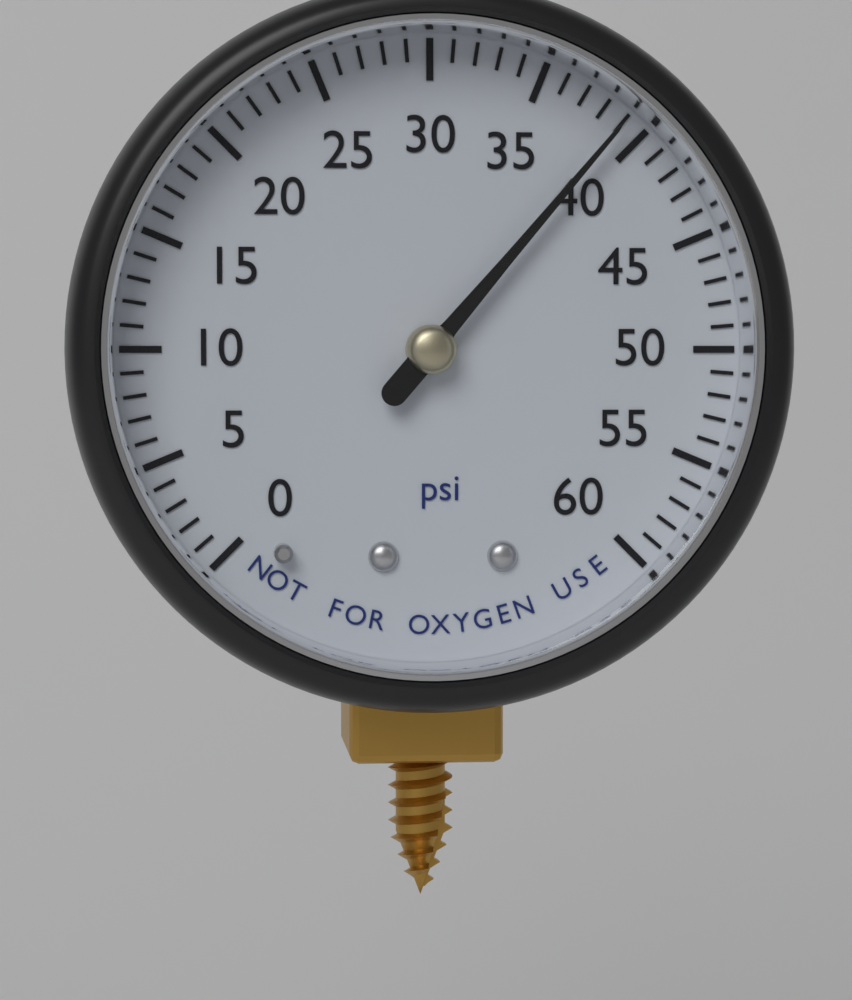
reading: 39 psi
